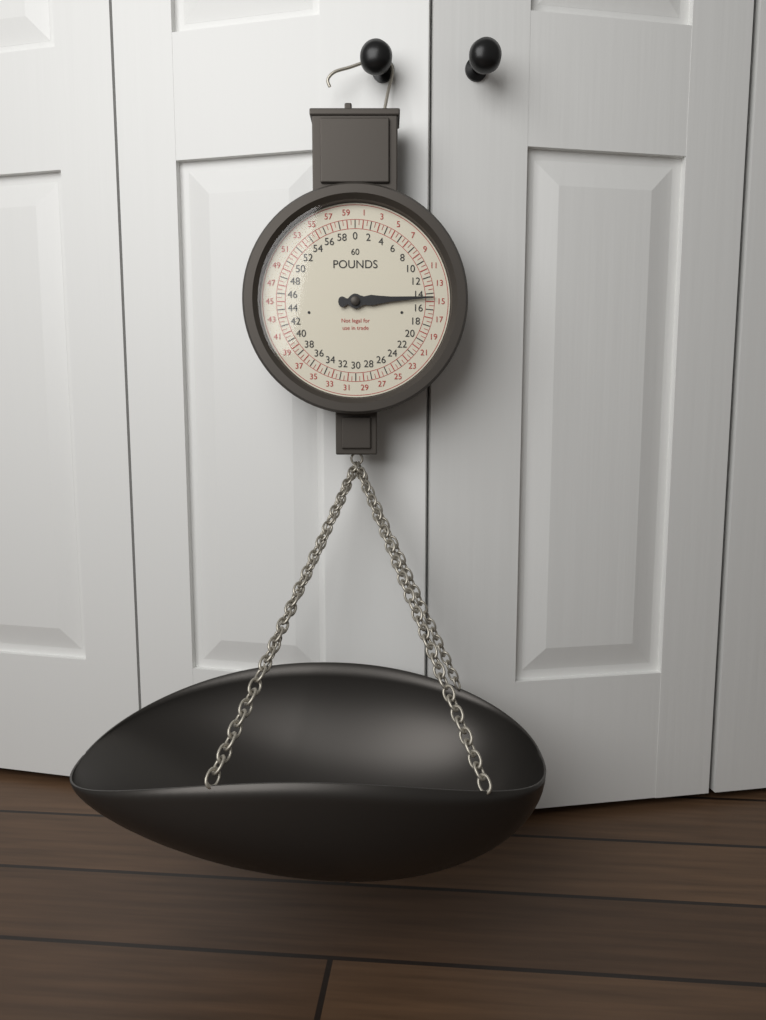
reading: 14.5 lb
